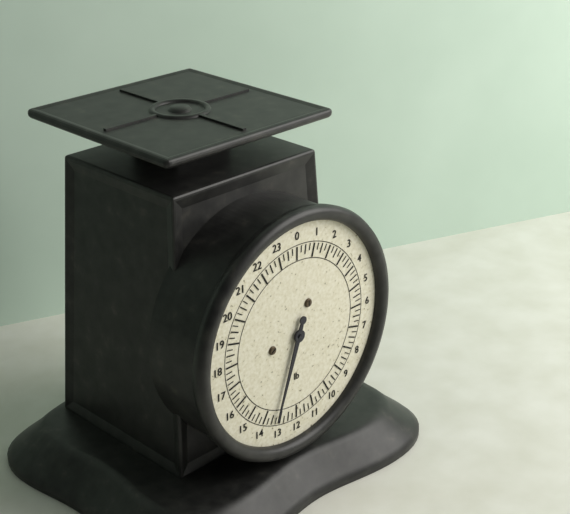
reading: 13.25 lb
